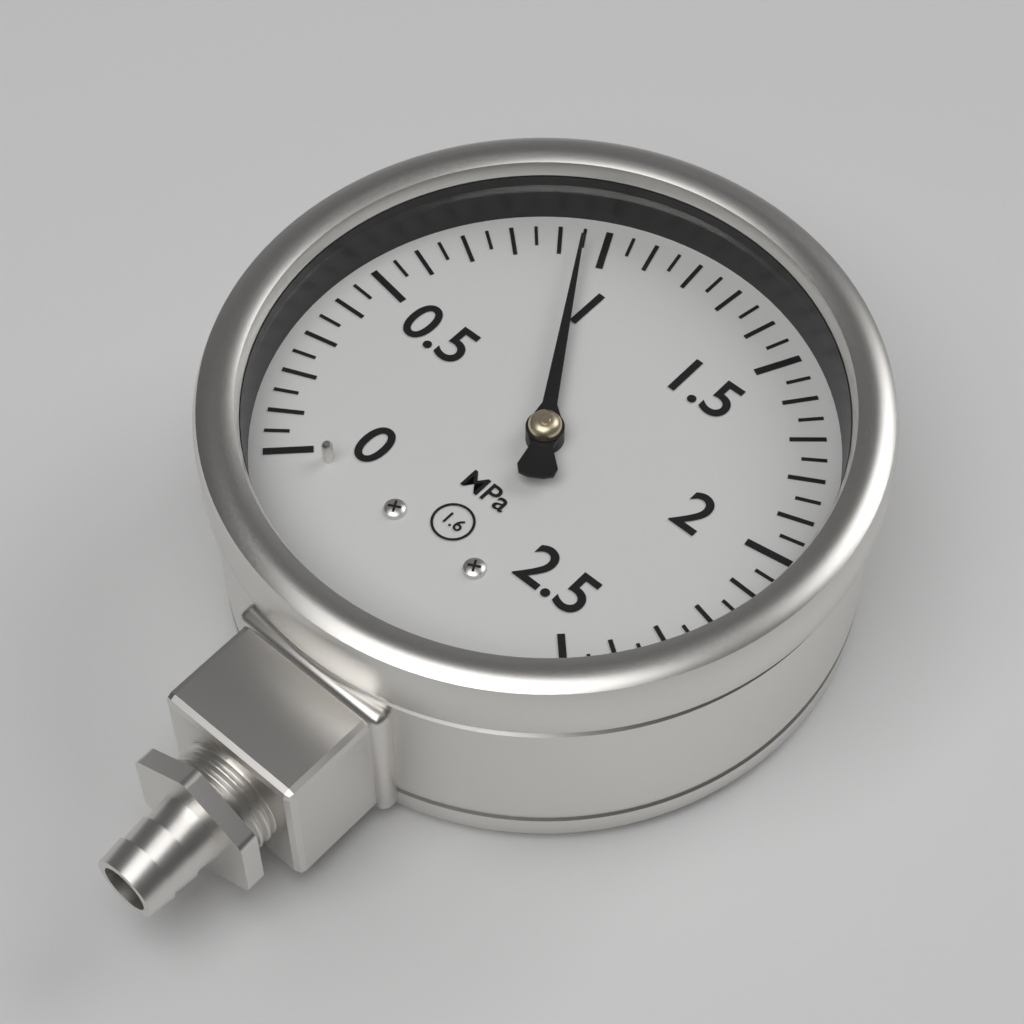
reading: 0.95 MPa
